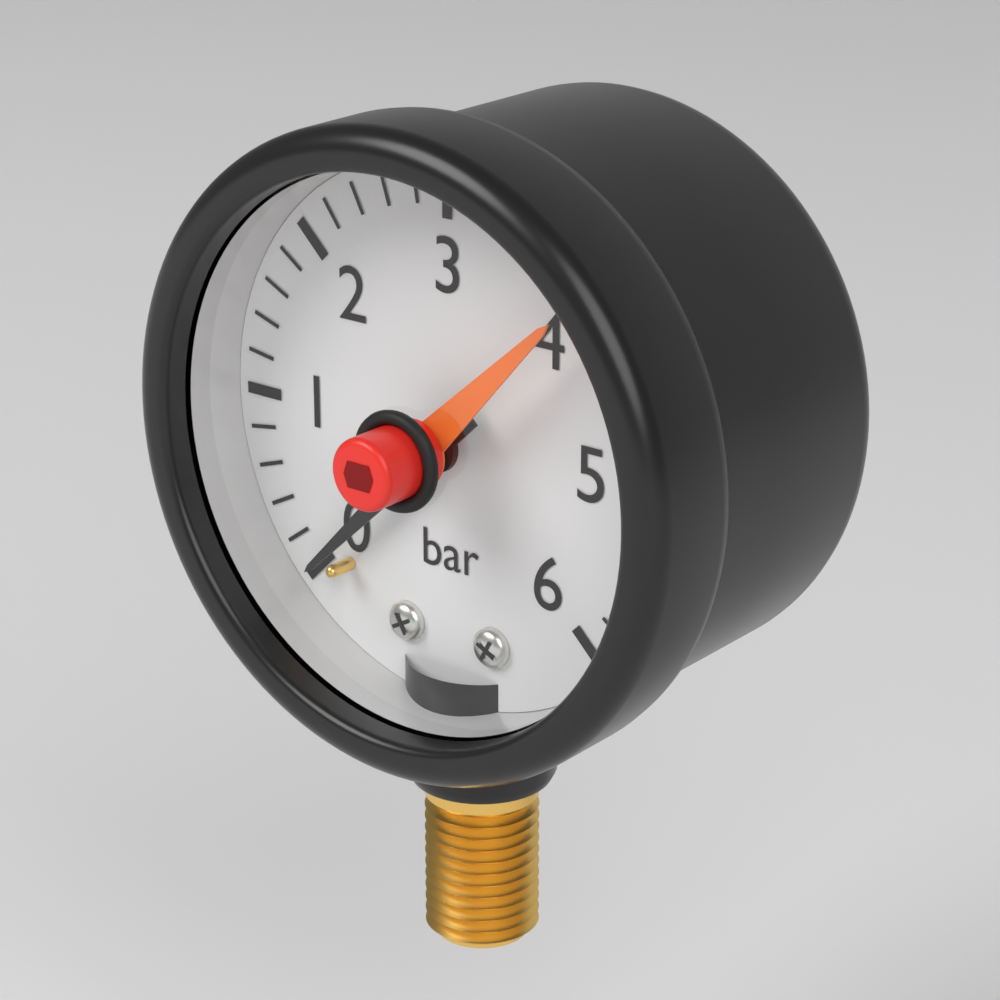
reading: 0.0 bar
